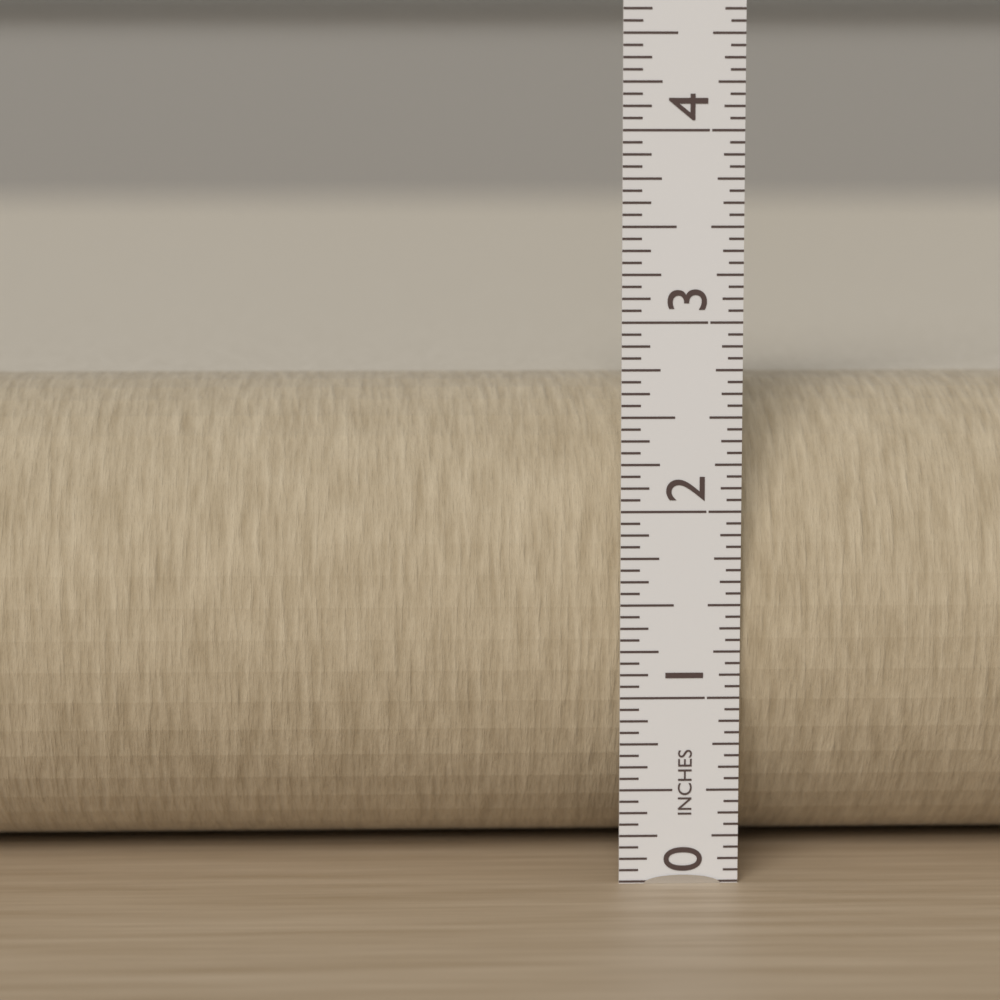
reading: 2.6250 in
